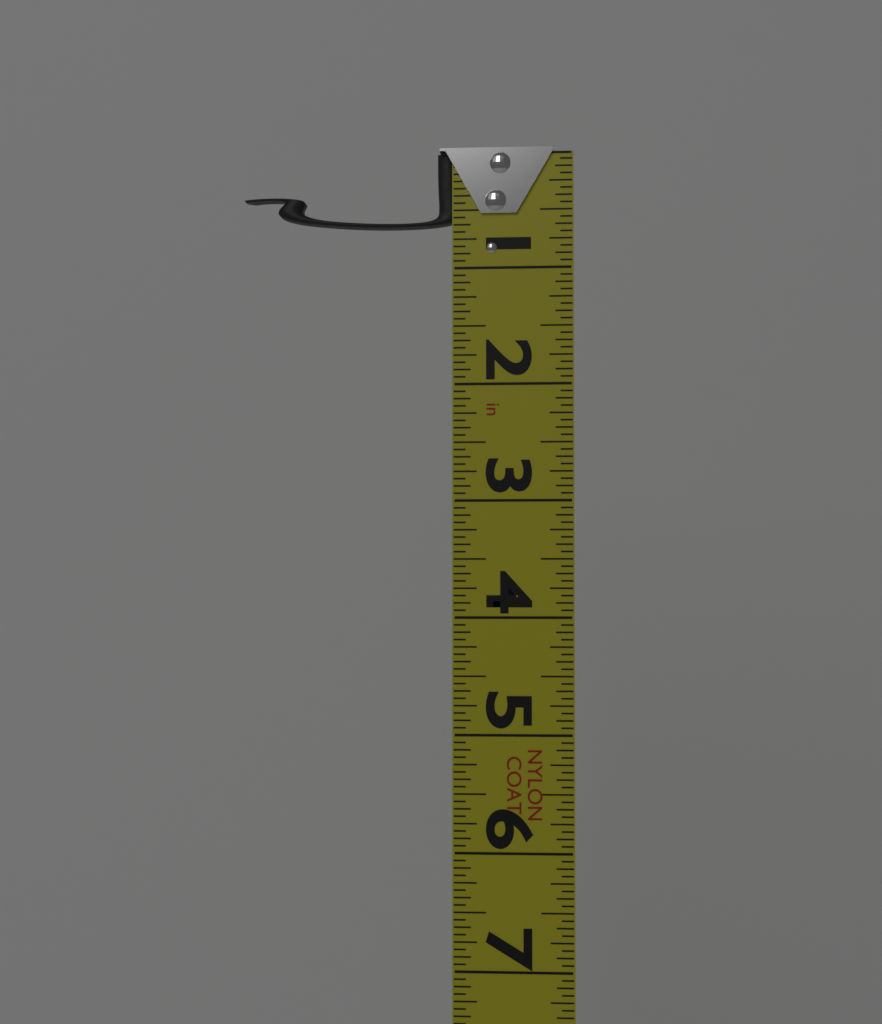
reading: 0.6250 in
